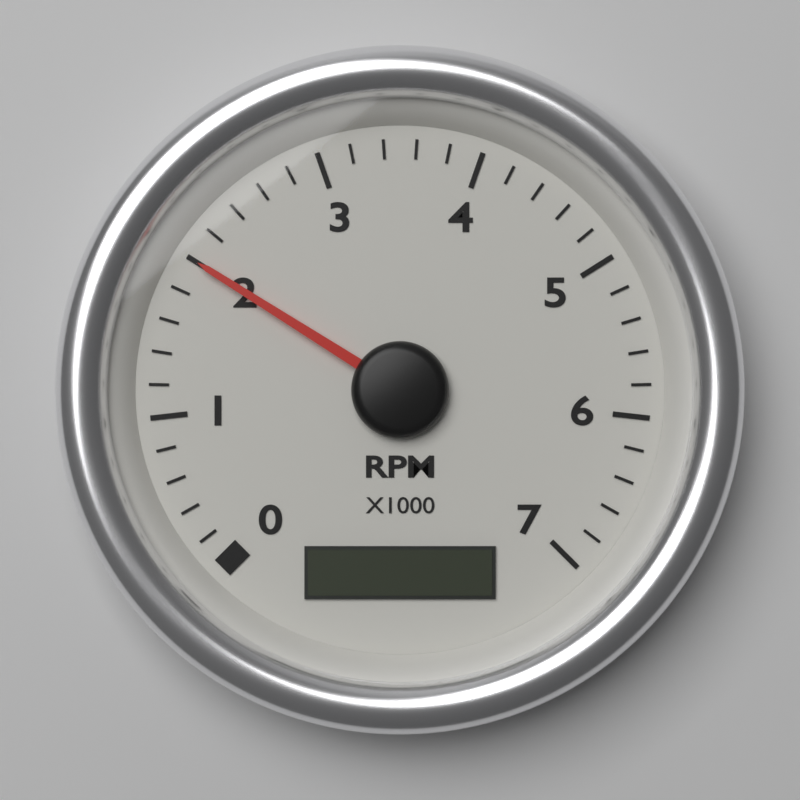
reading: 2000 RPM
